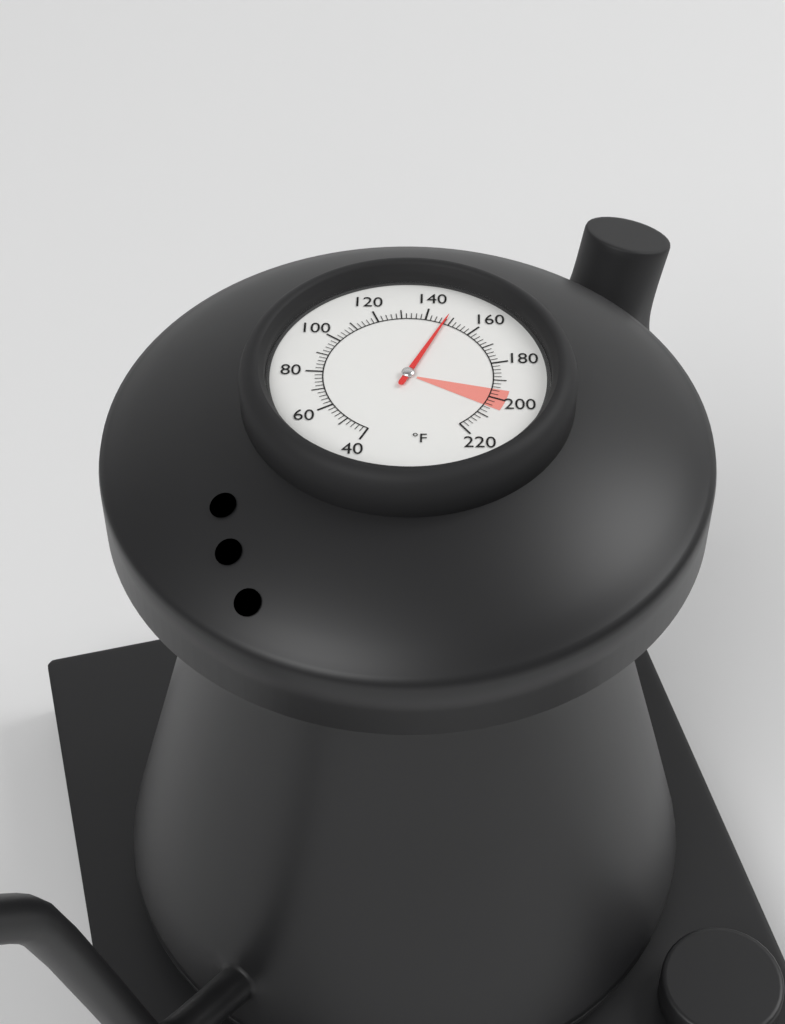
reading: 148 °F
